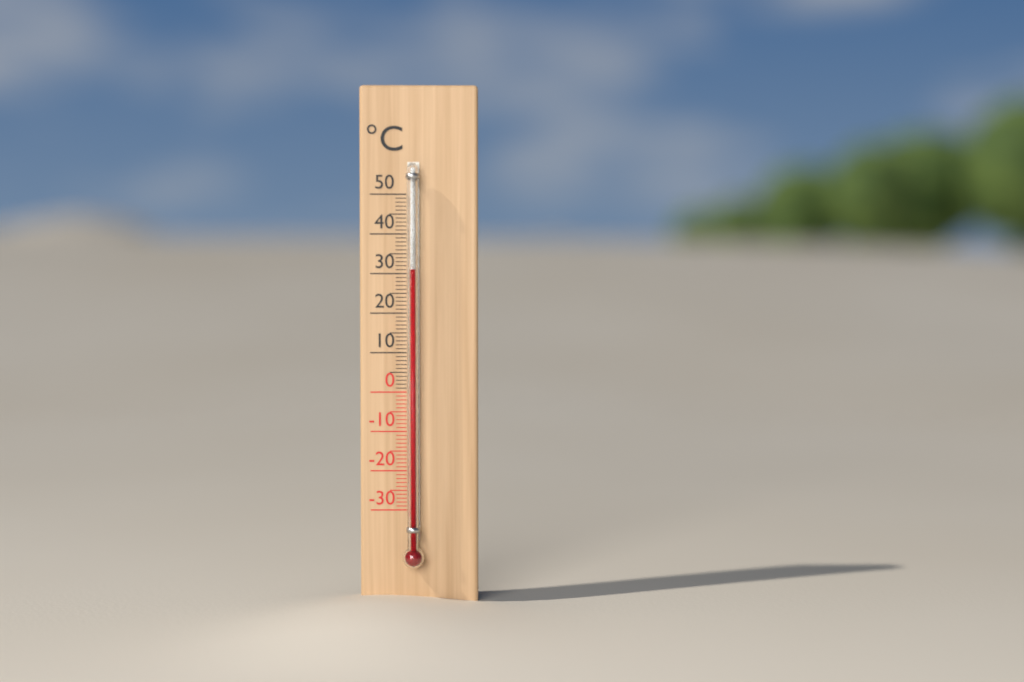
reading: 31 °C
